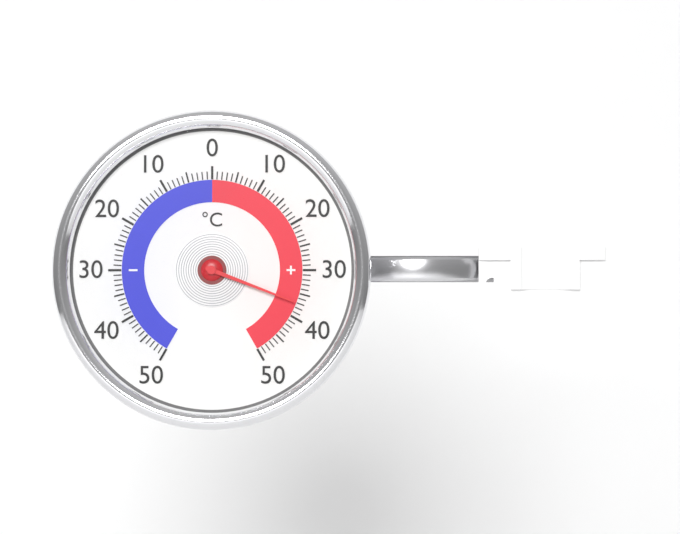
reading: 37 °C
